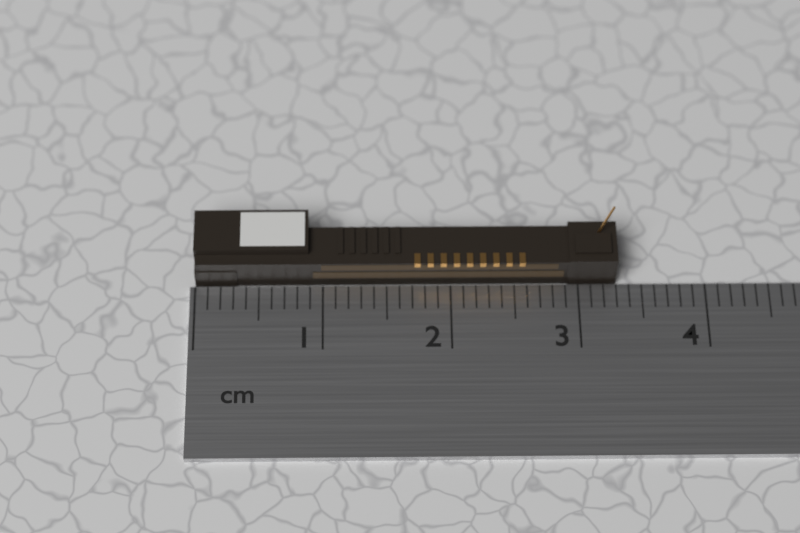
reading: 3.3 cm
